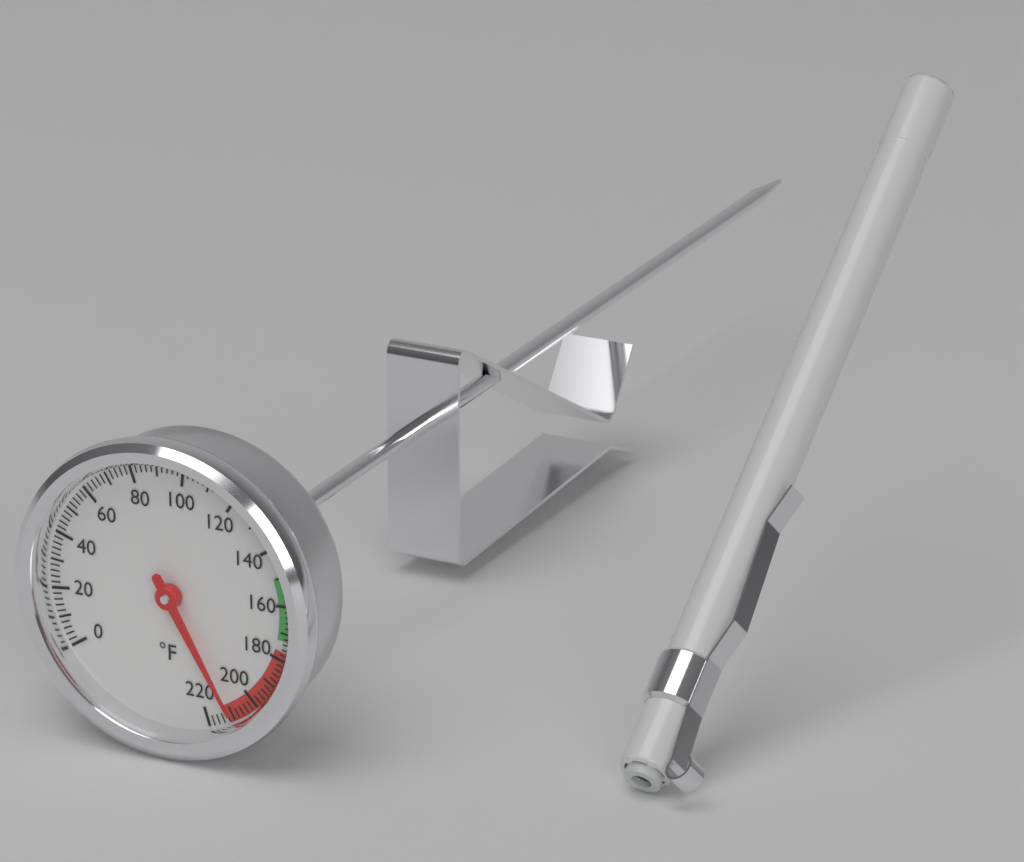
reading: 210 °F
